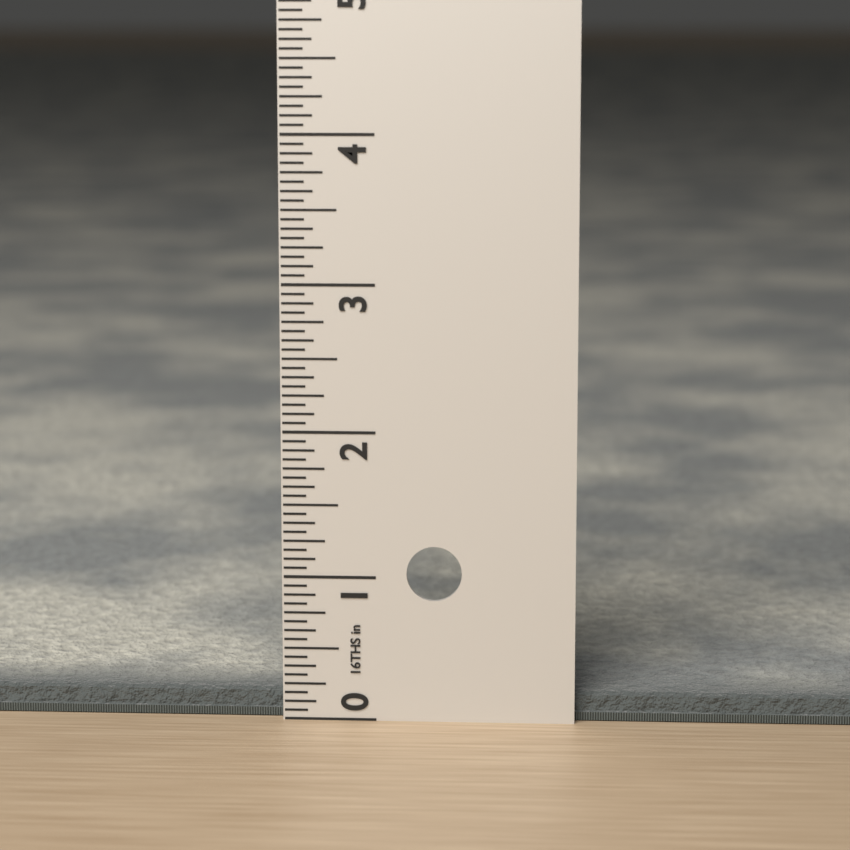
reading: 0.1875 in
